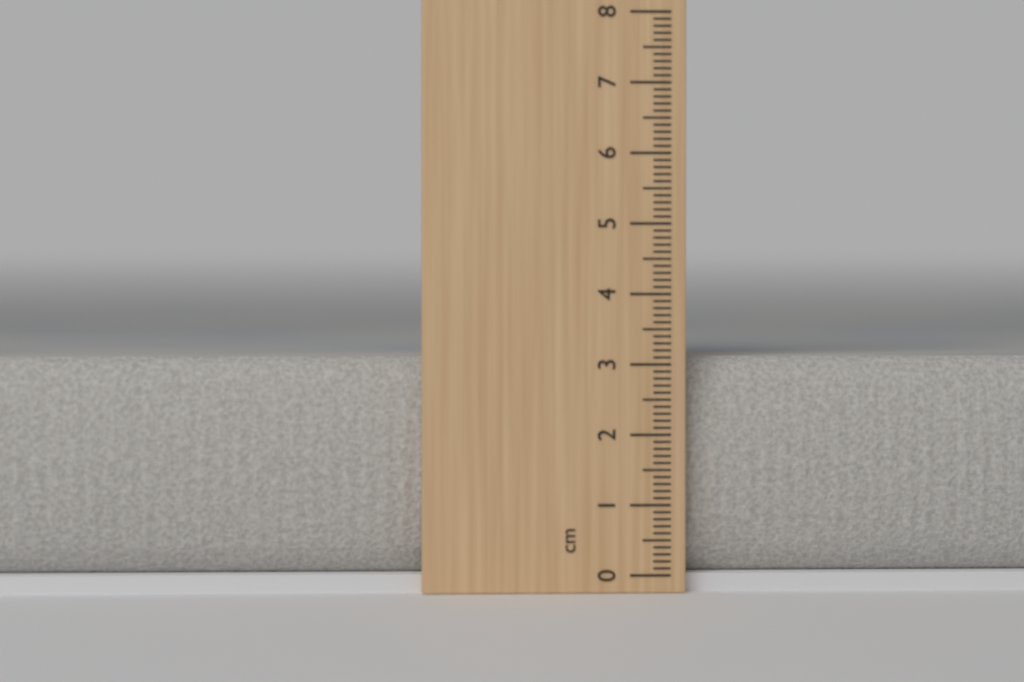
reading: 3.1 cm
